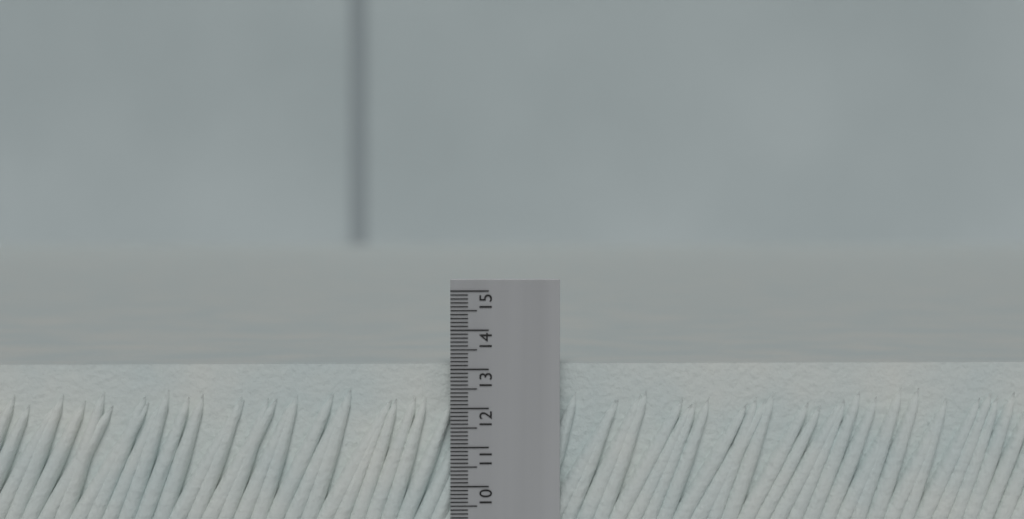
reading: 13.1 (no unit)
